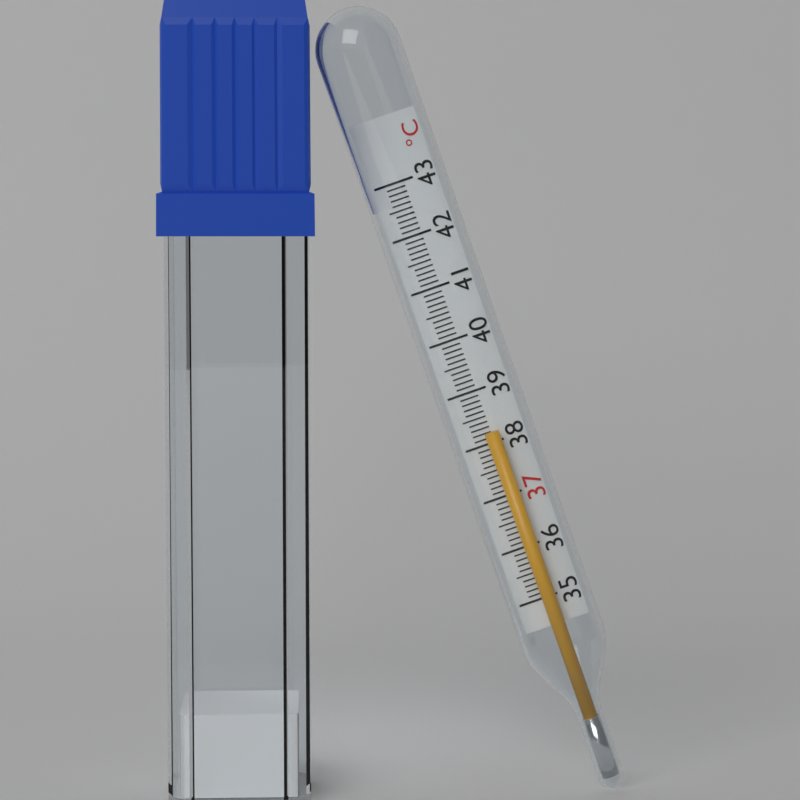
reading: 38.2 °C
